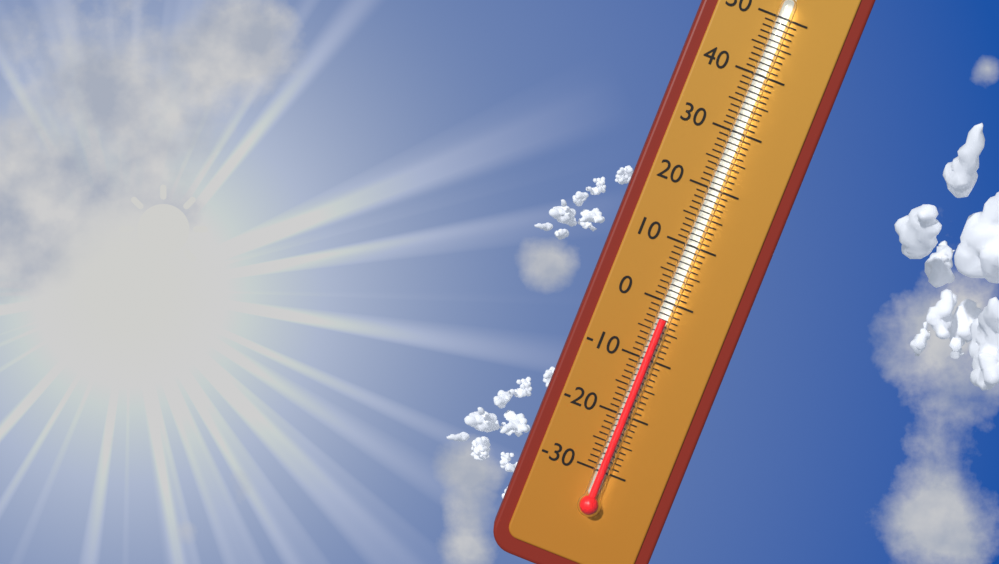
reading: -3 °C
